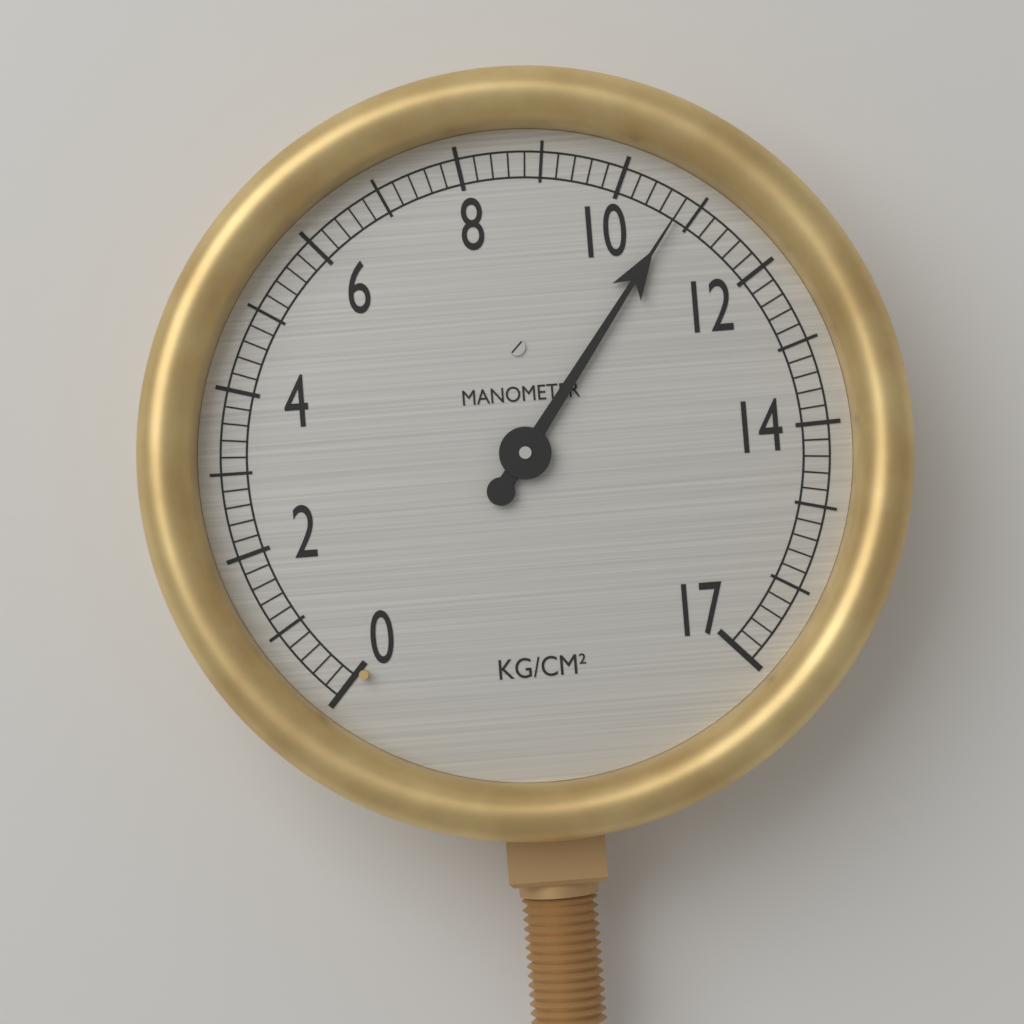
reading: 10.8 kg/cm²
